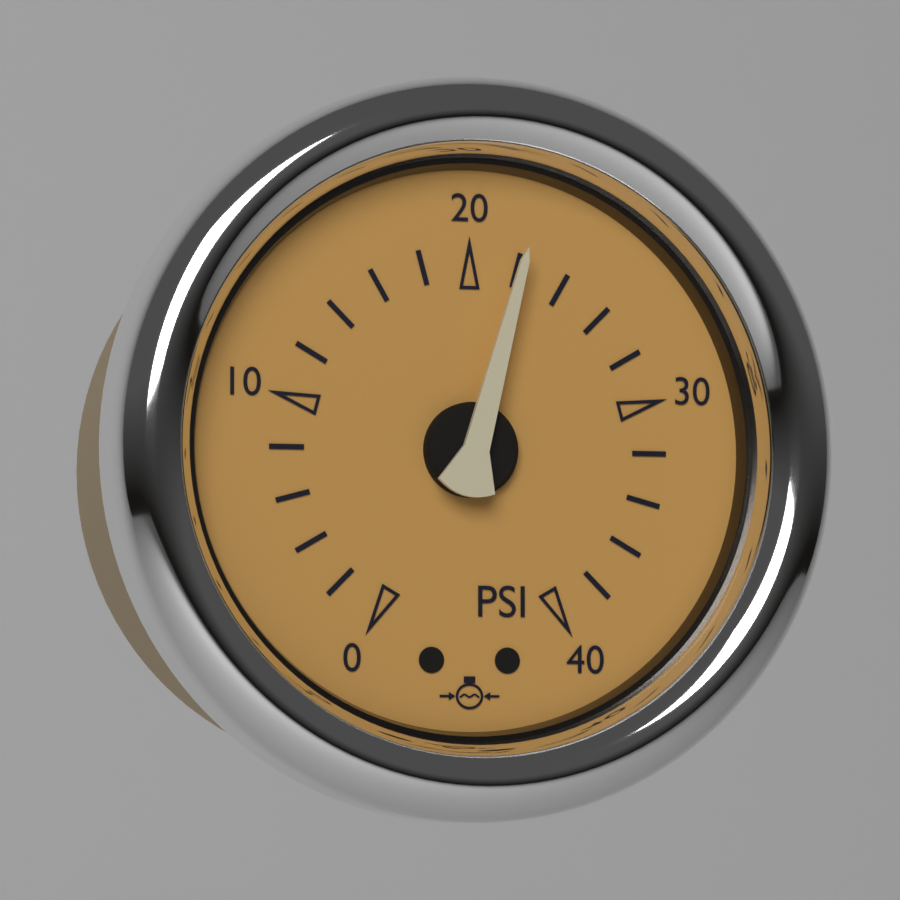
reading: 22 psi
